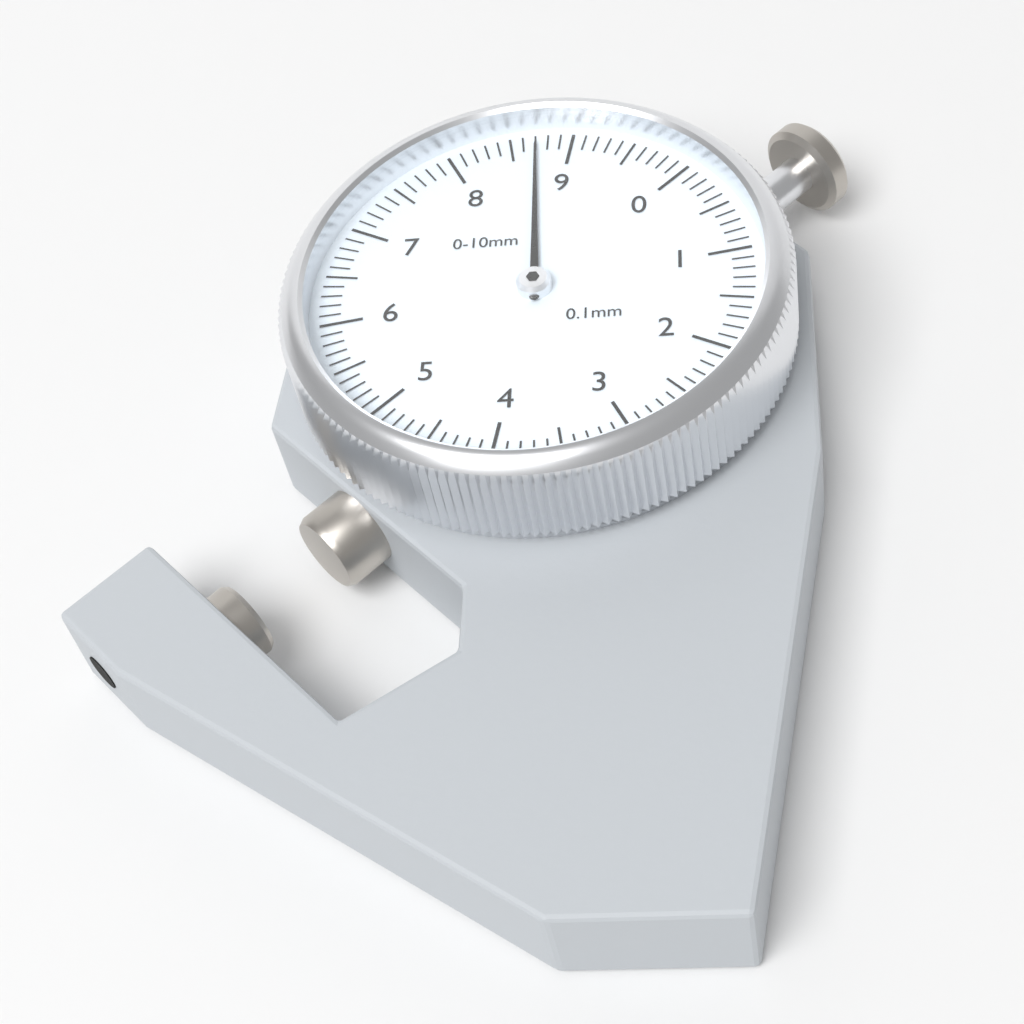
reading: 8.7 mm
